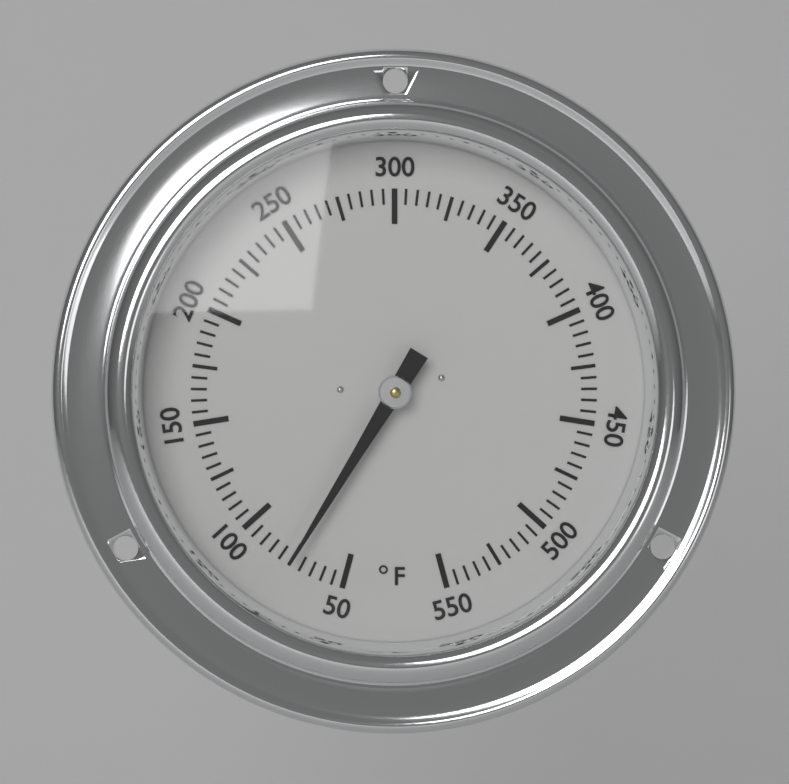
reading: 75 °F
